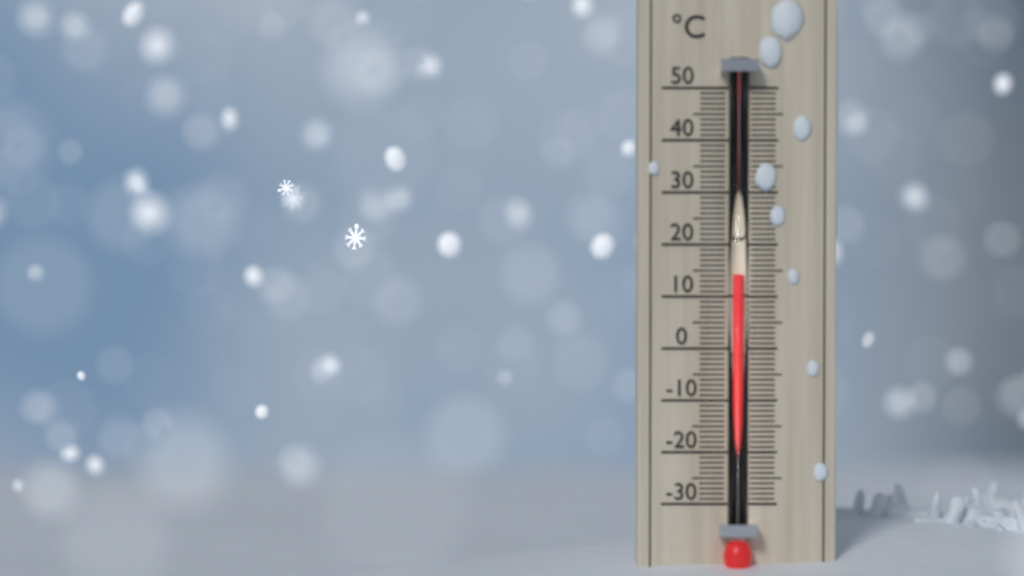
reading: 14 °C
